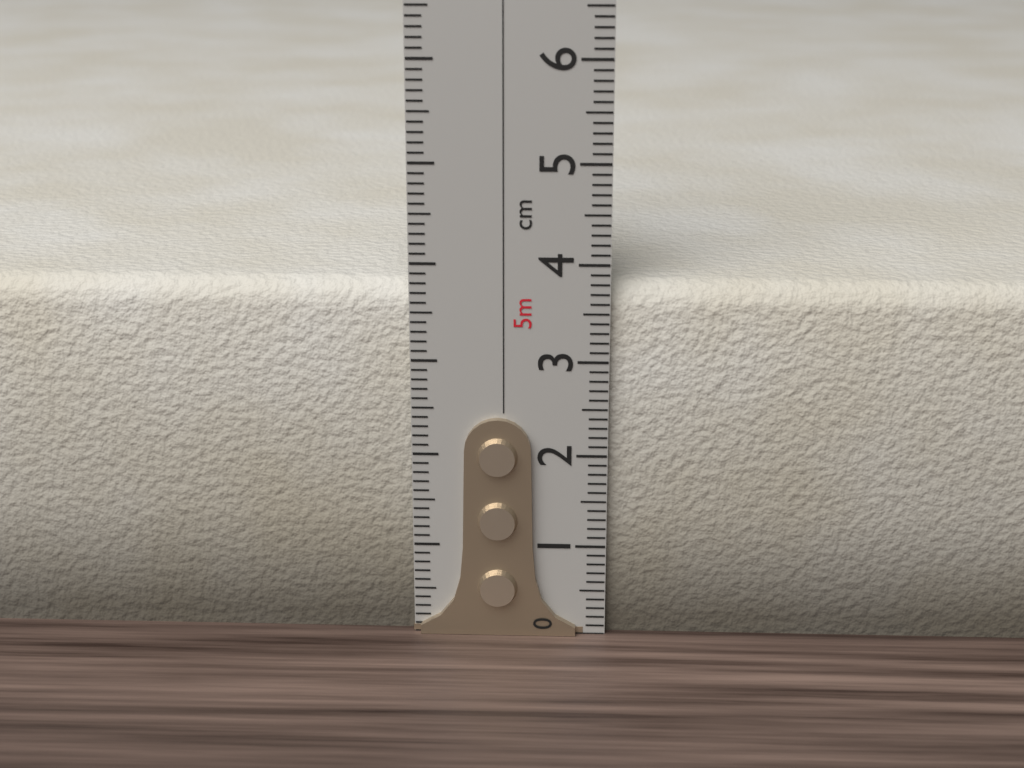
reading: 3.8 cm
